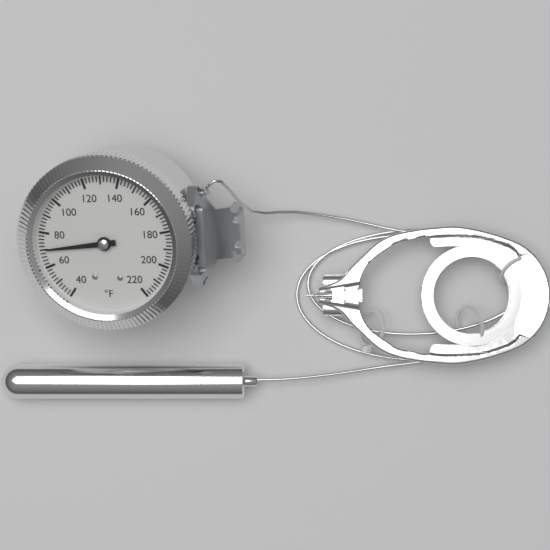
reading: 70 °F
